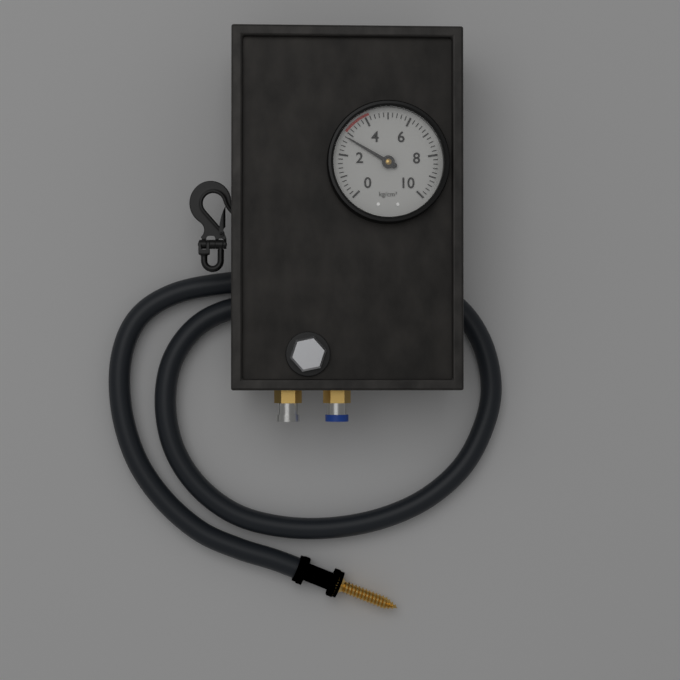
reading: 2.8 kg/cm²
